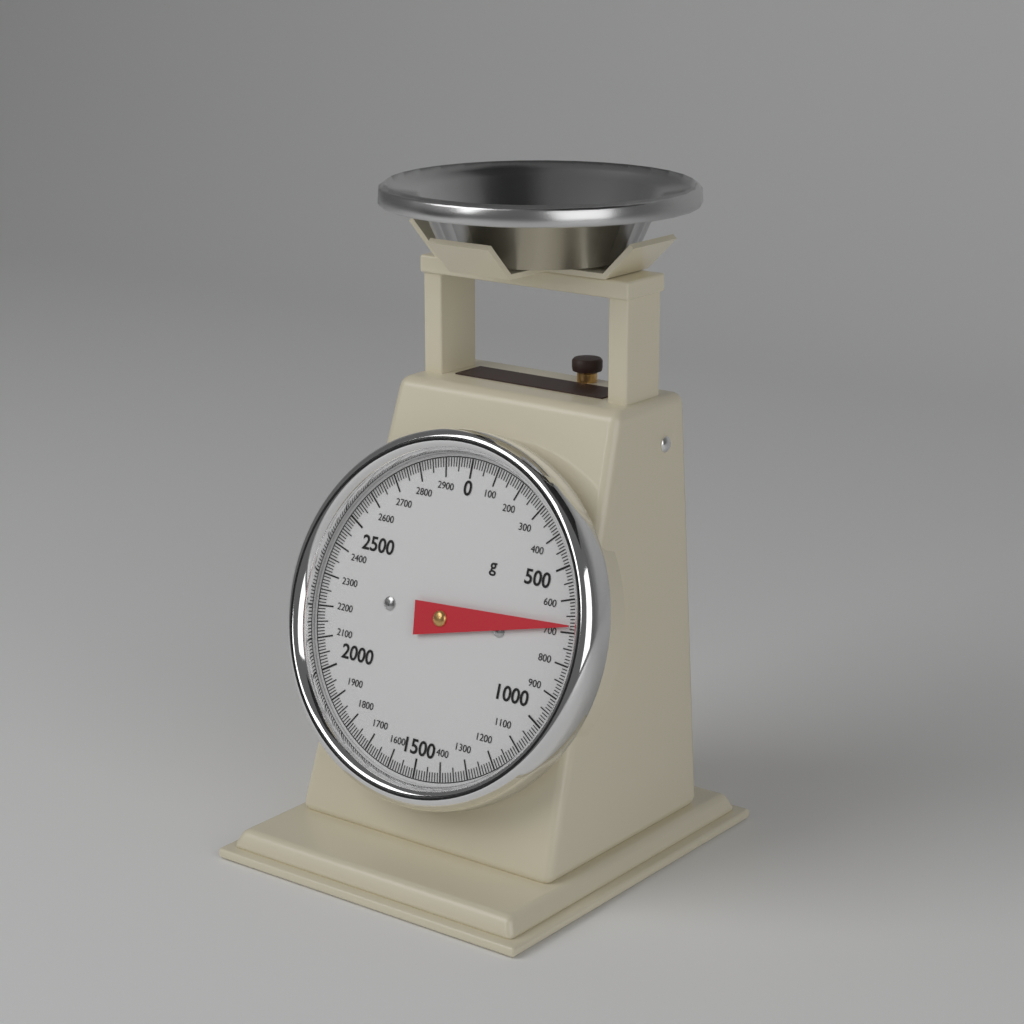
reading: 680 g
